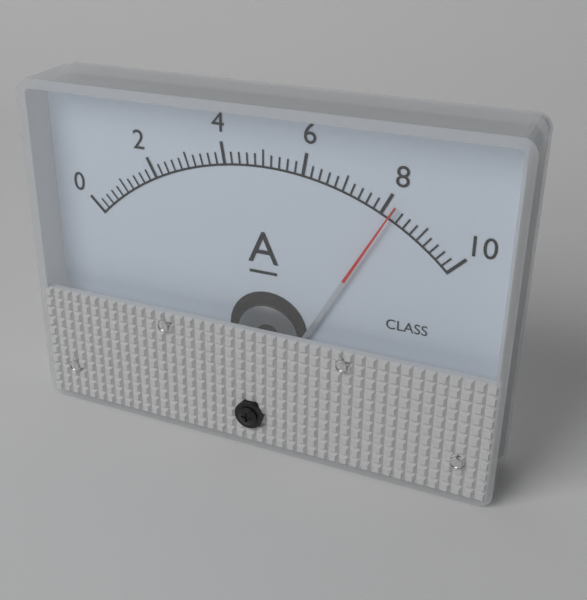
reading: 8.2 A
